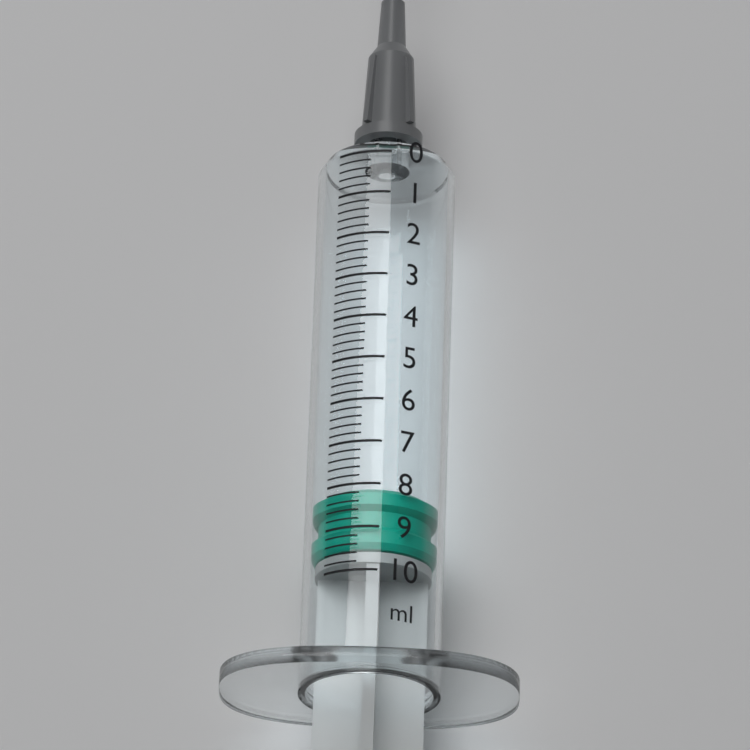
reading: 8.0 ml
